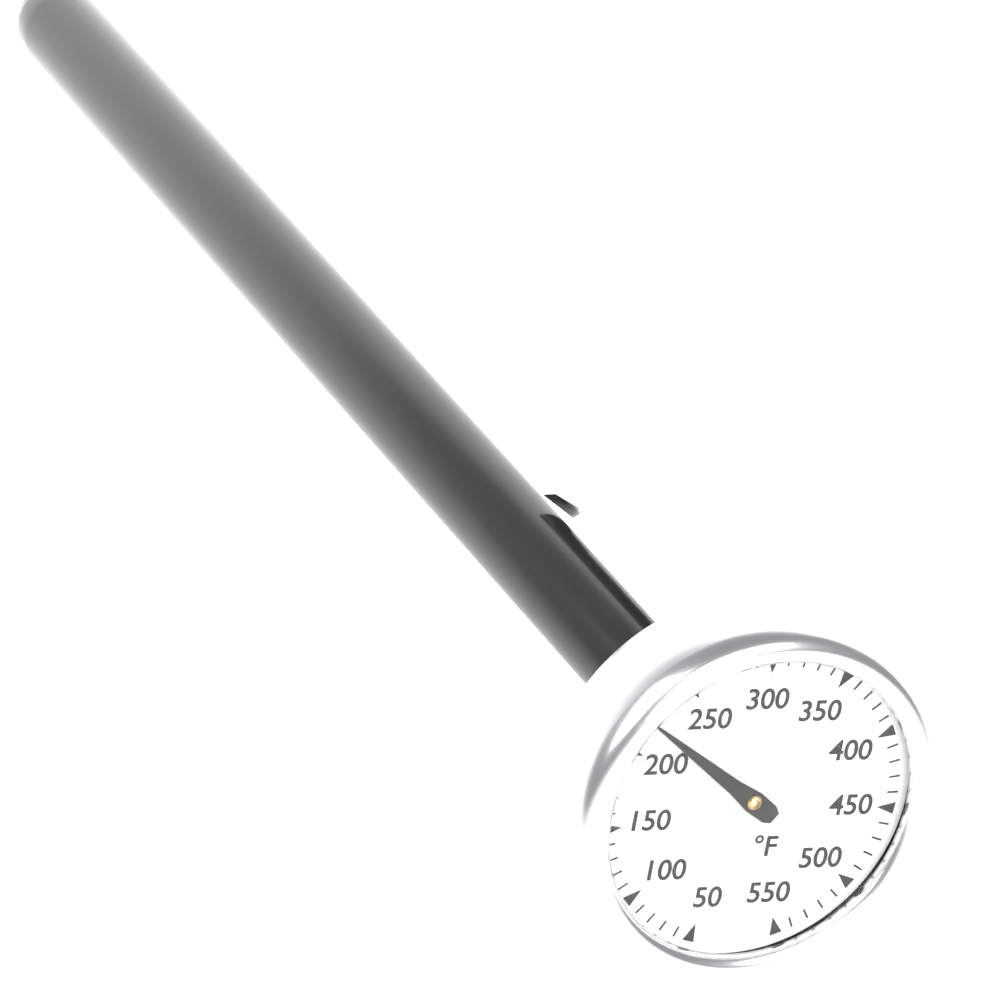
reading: 220 °F
